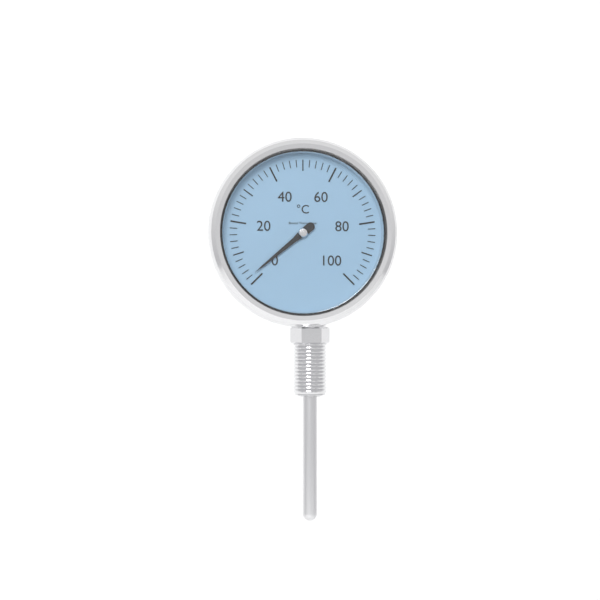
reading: 2 °C
